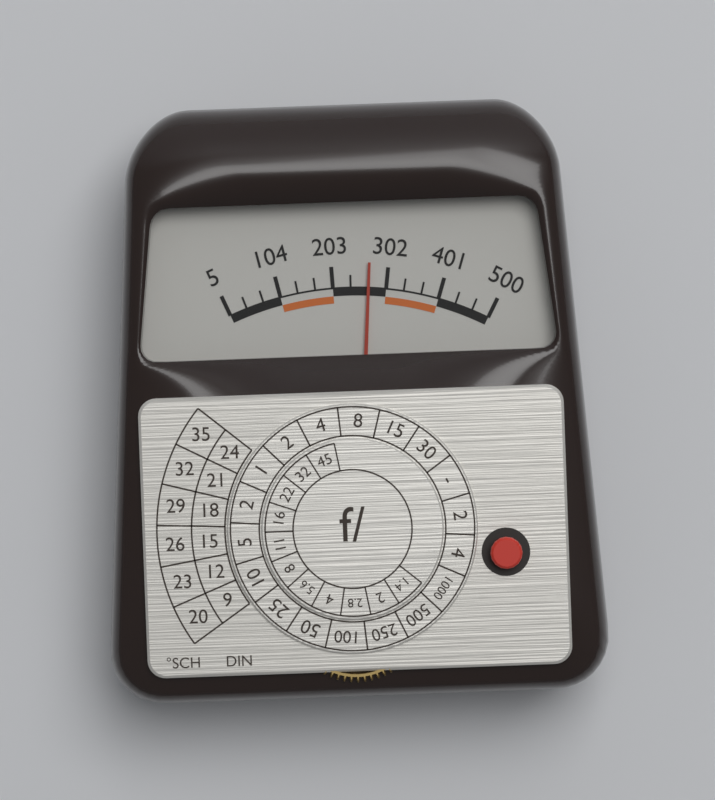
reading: 269 (no unit)
